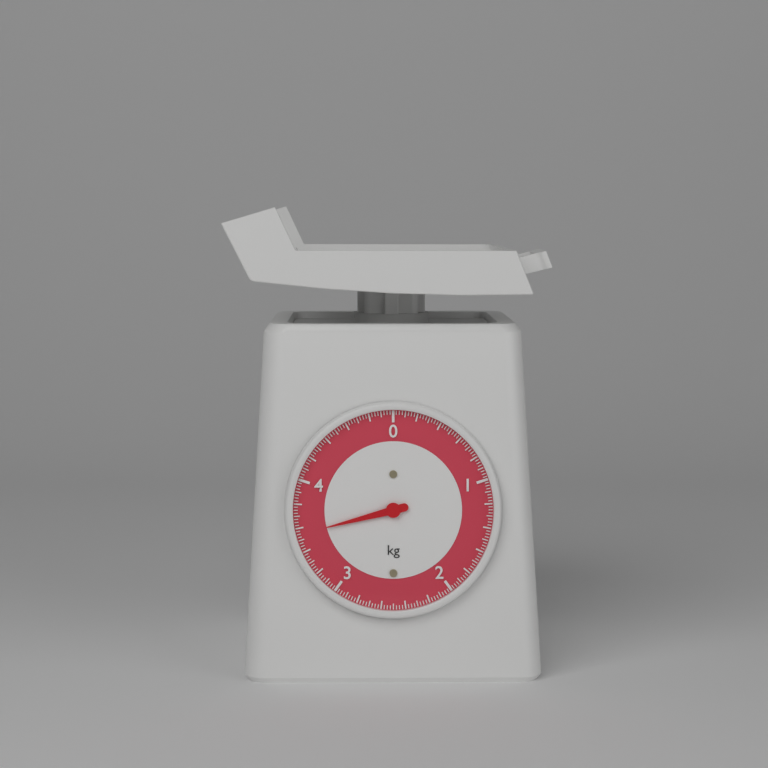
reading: 3.550 kg
